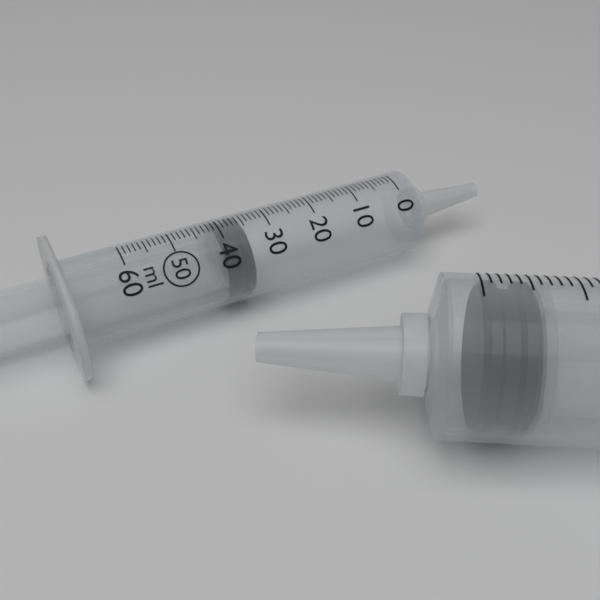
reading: 35 ml
